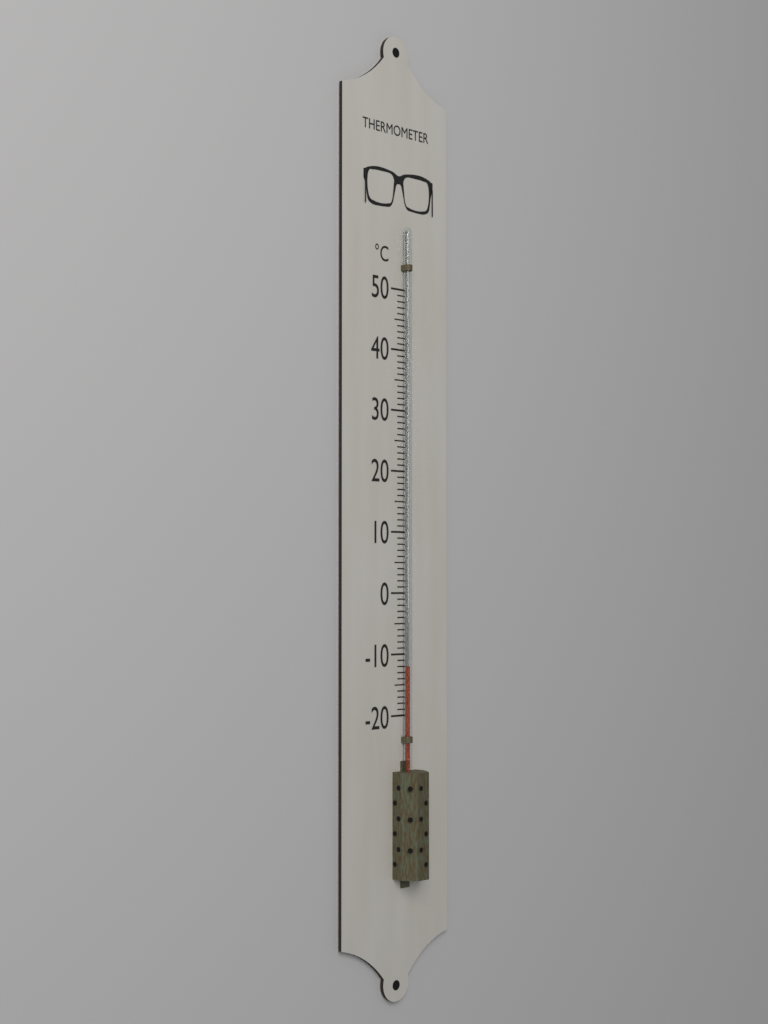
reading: -12 °C
